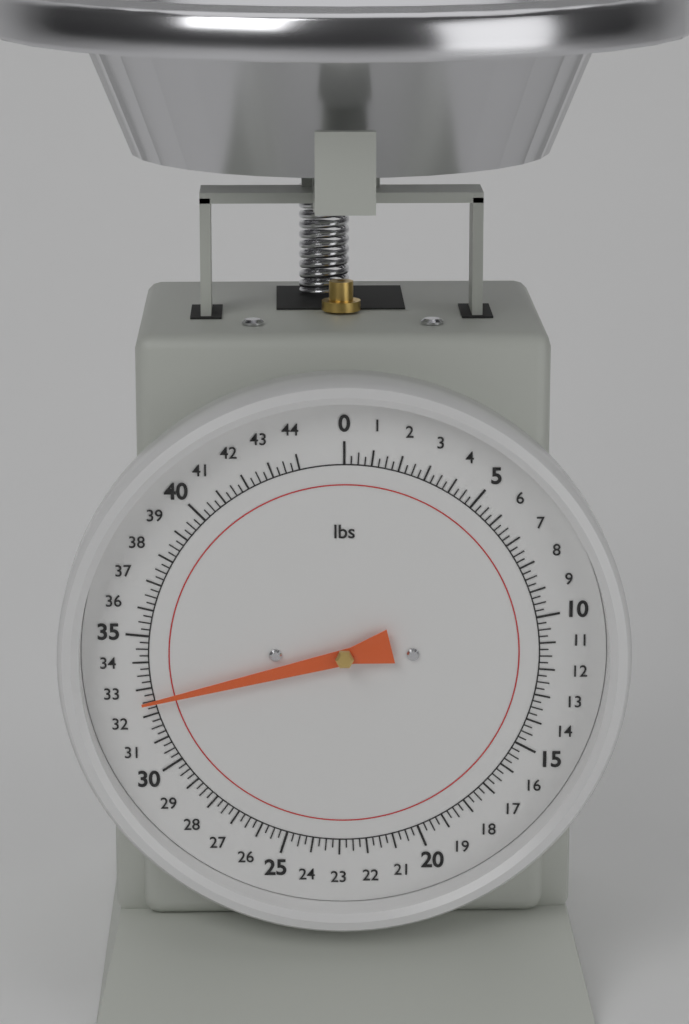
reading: 32.50 lbs
